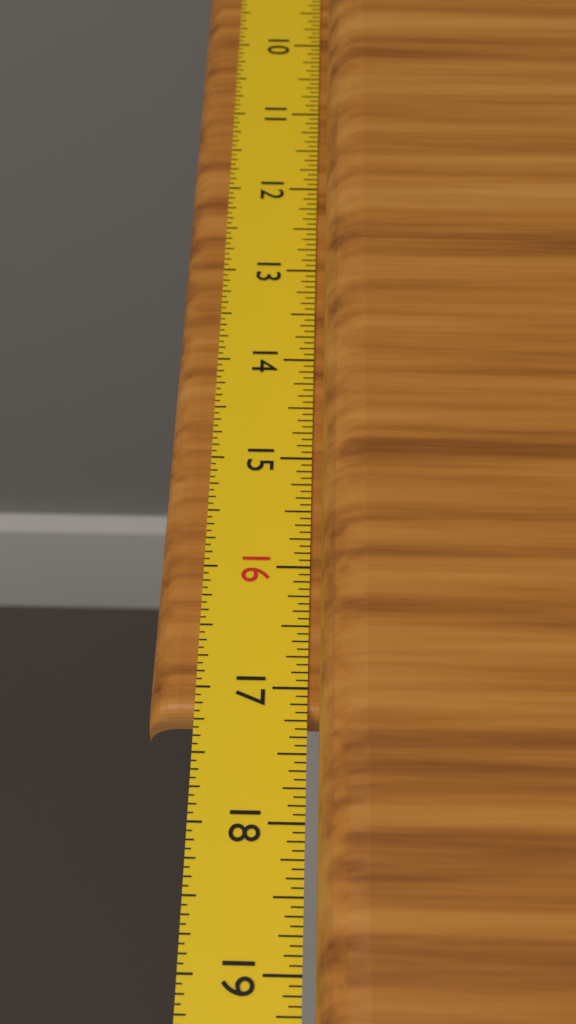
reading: 17.1875 in
